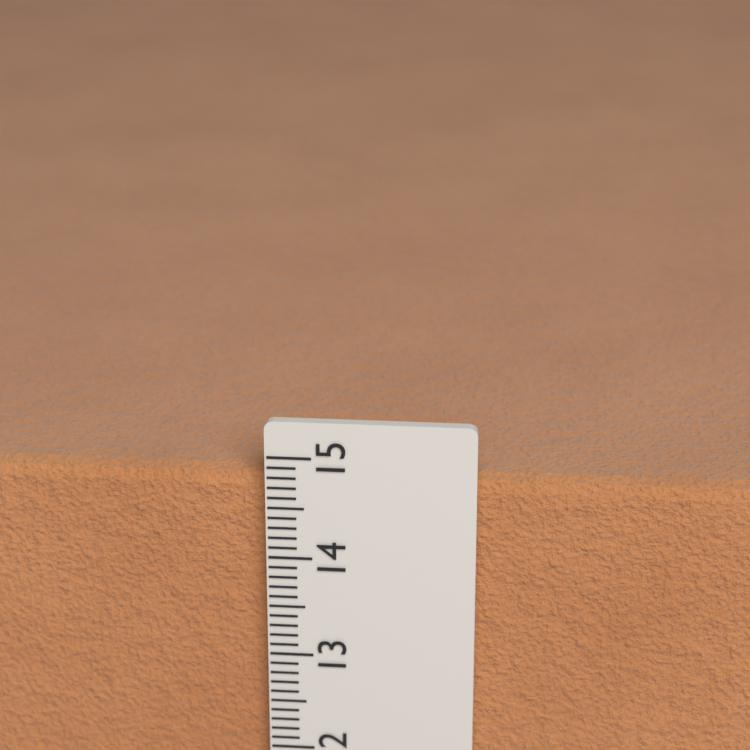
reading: 14.8 cm
